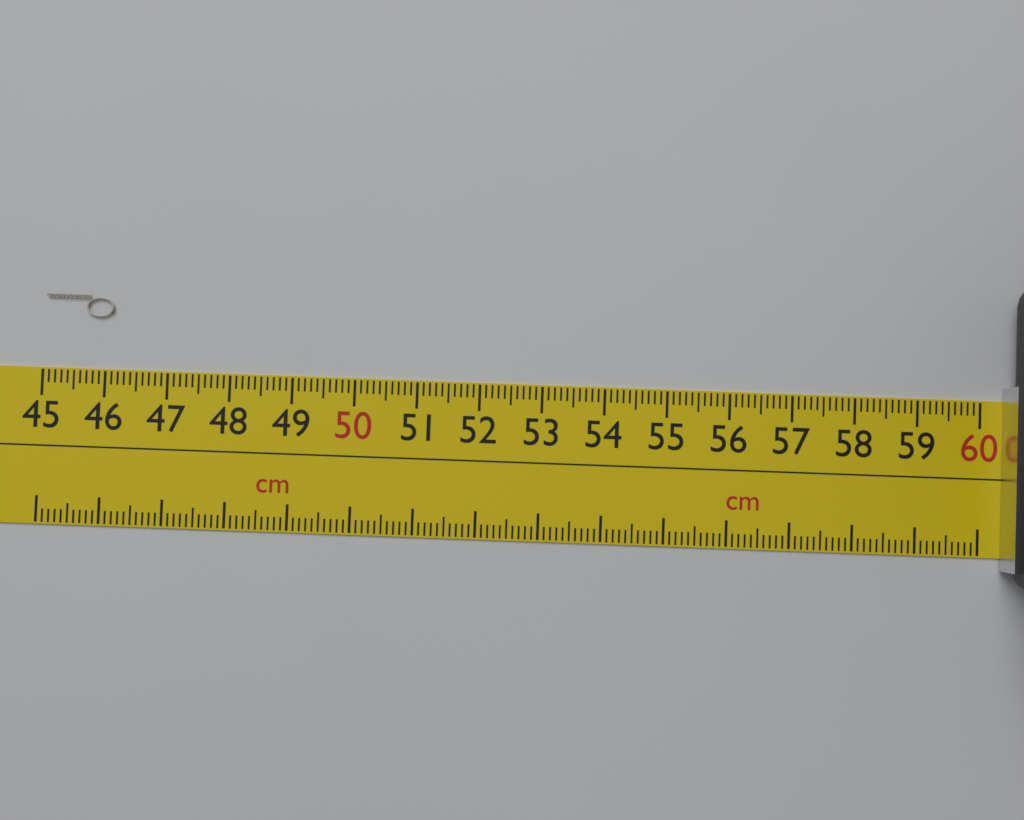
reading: 46.1 cm
